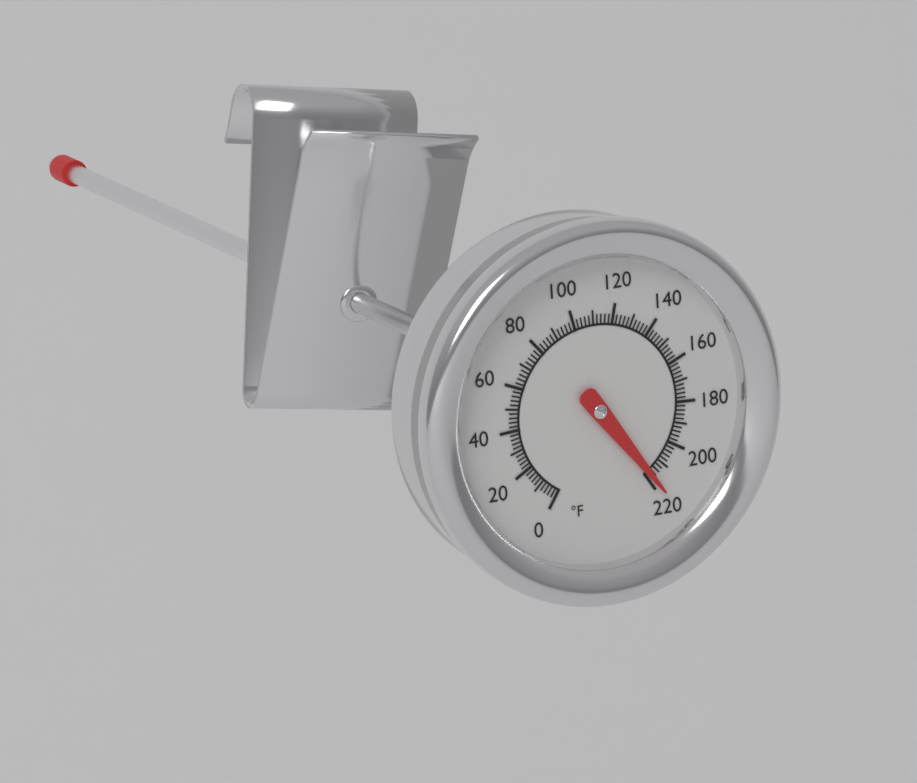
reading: 218 °F
